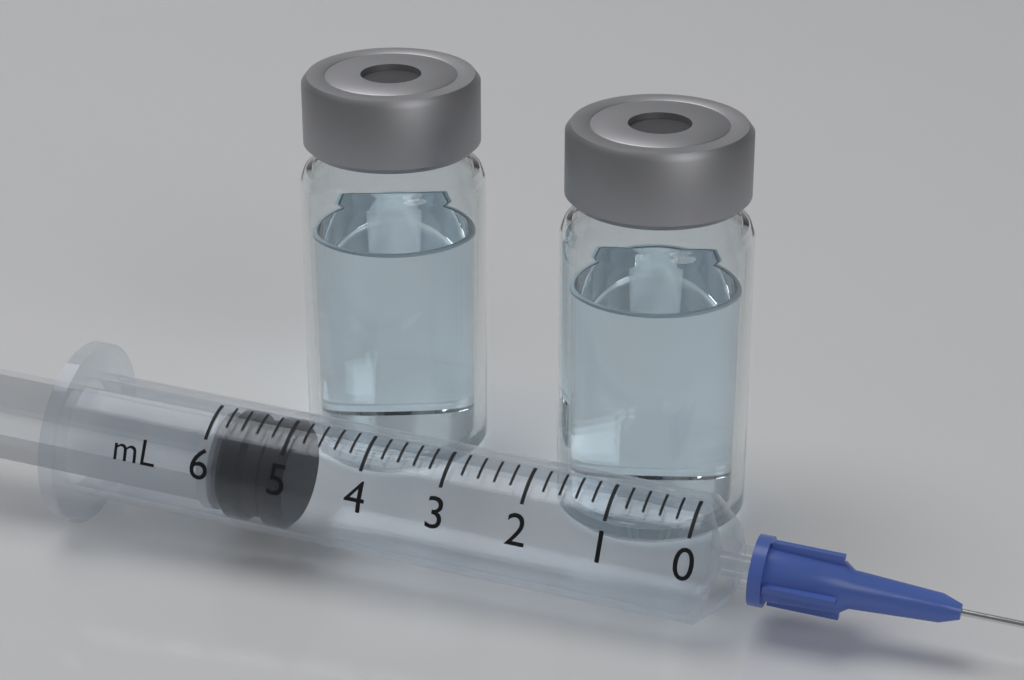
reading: 5.0 ml
